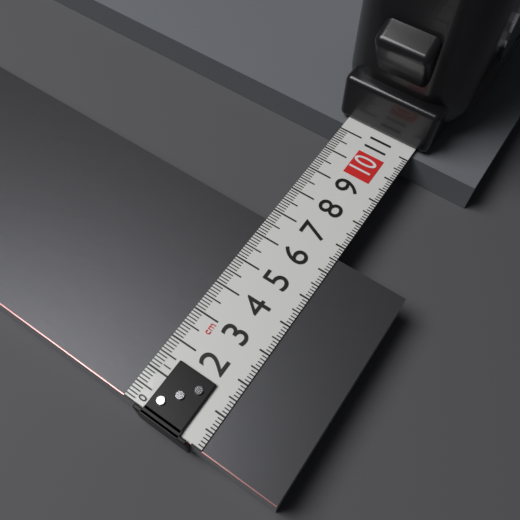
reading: 6.6 cm
